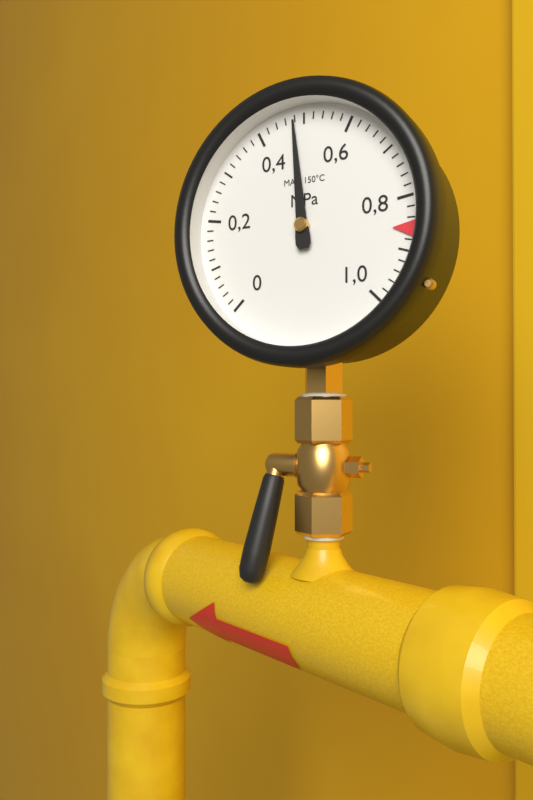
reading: 0.48 MPa
